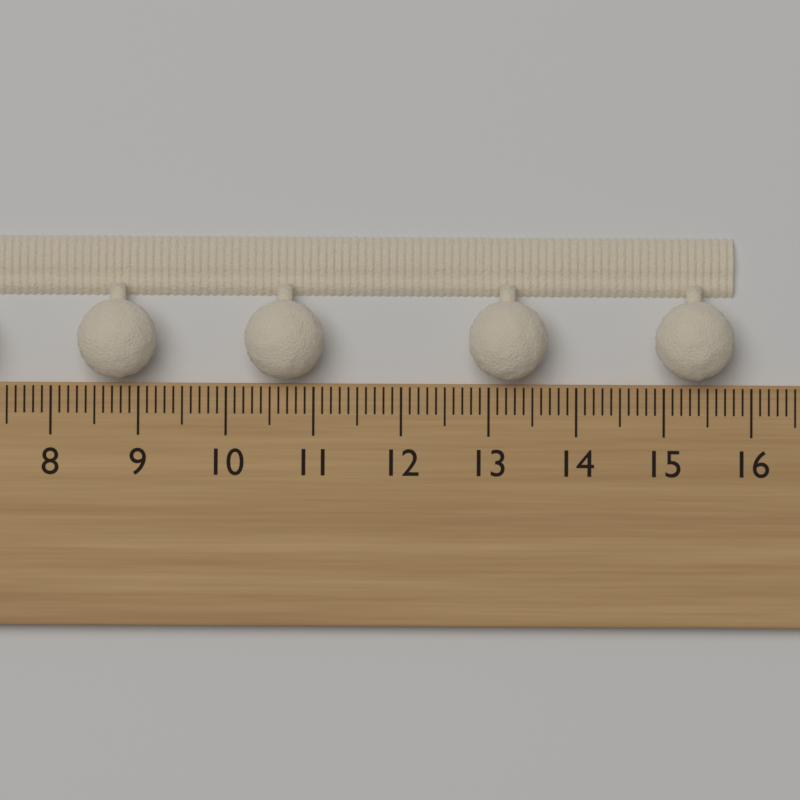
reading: 15.8 cm
